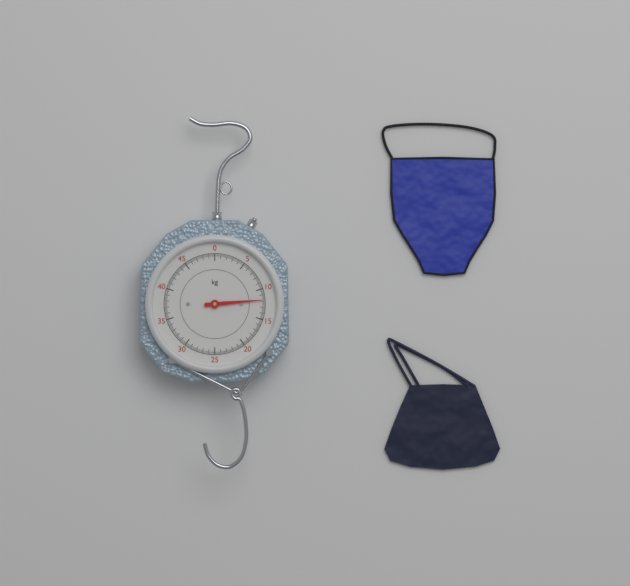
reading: 11.8 kg
